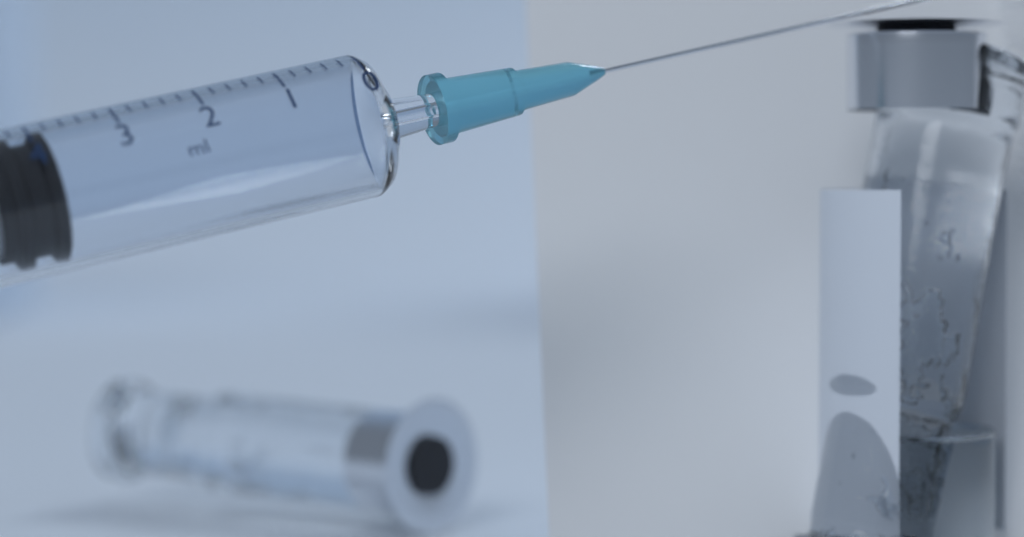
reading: 3.8 ml
